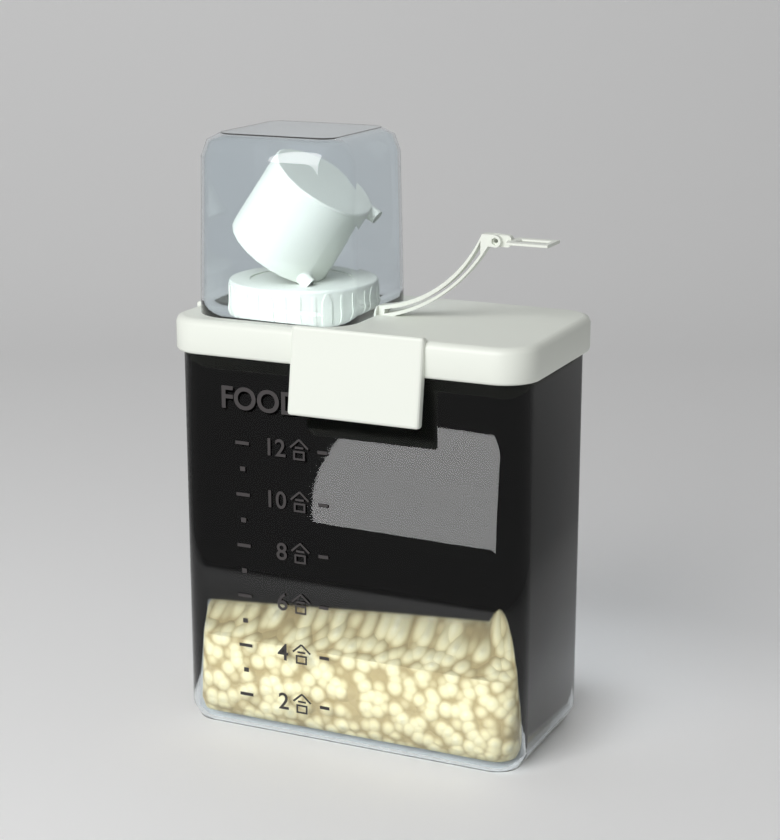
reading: 4 合
